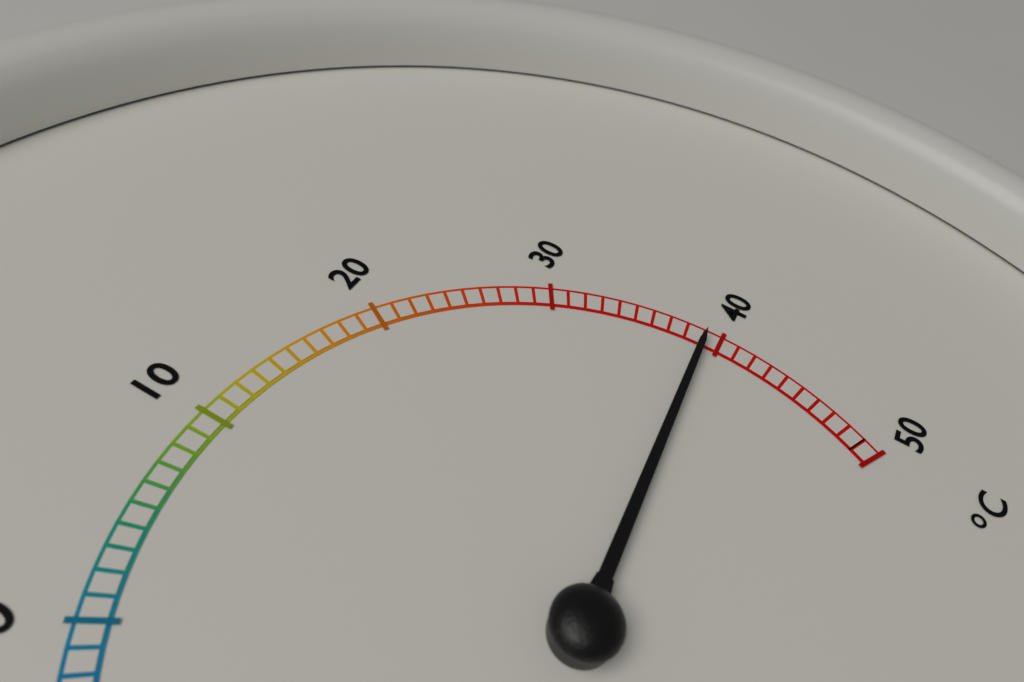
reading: 39 °C
